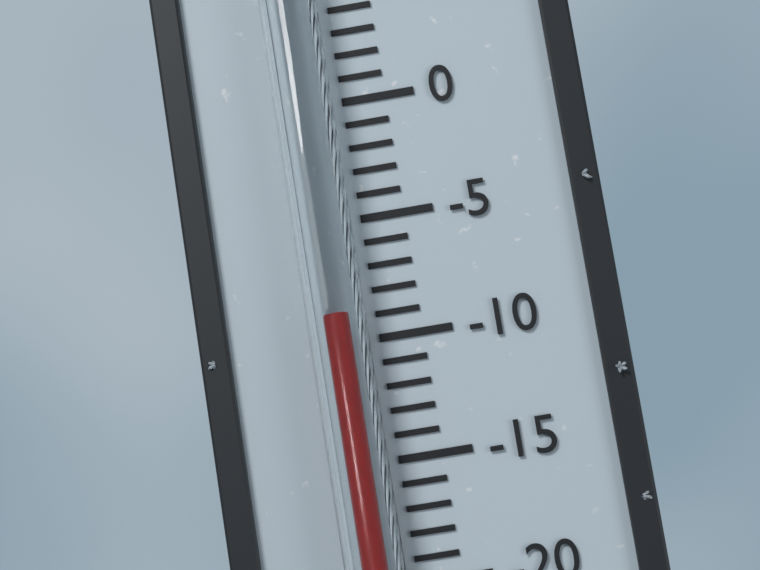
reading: -9 °C
